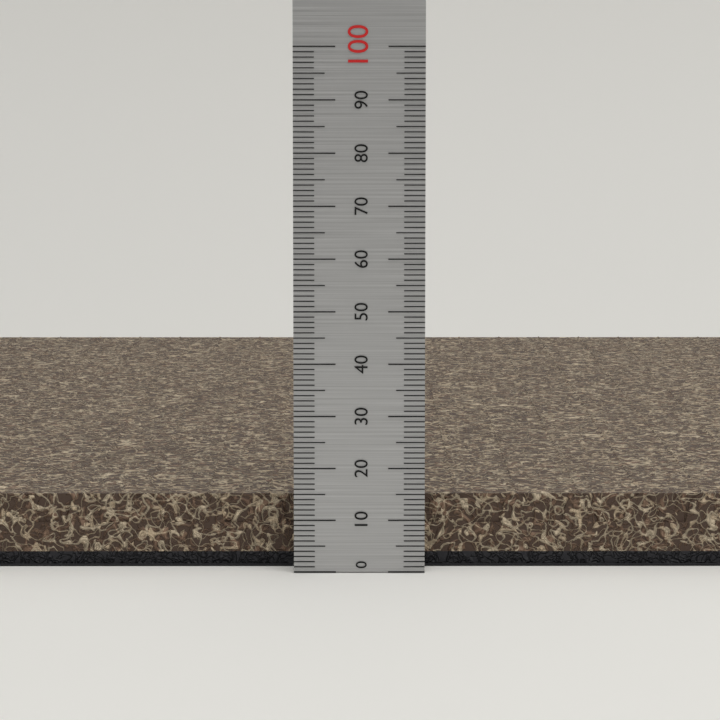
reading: 14 (no unit)
